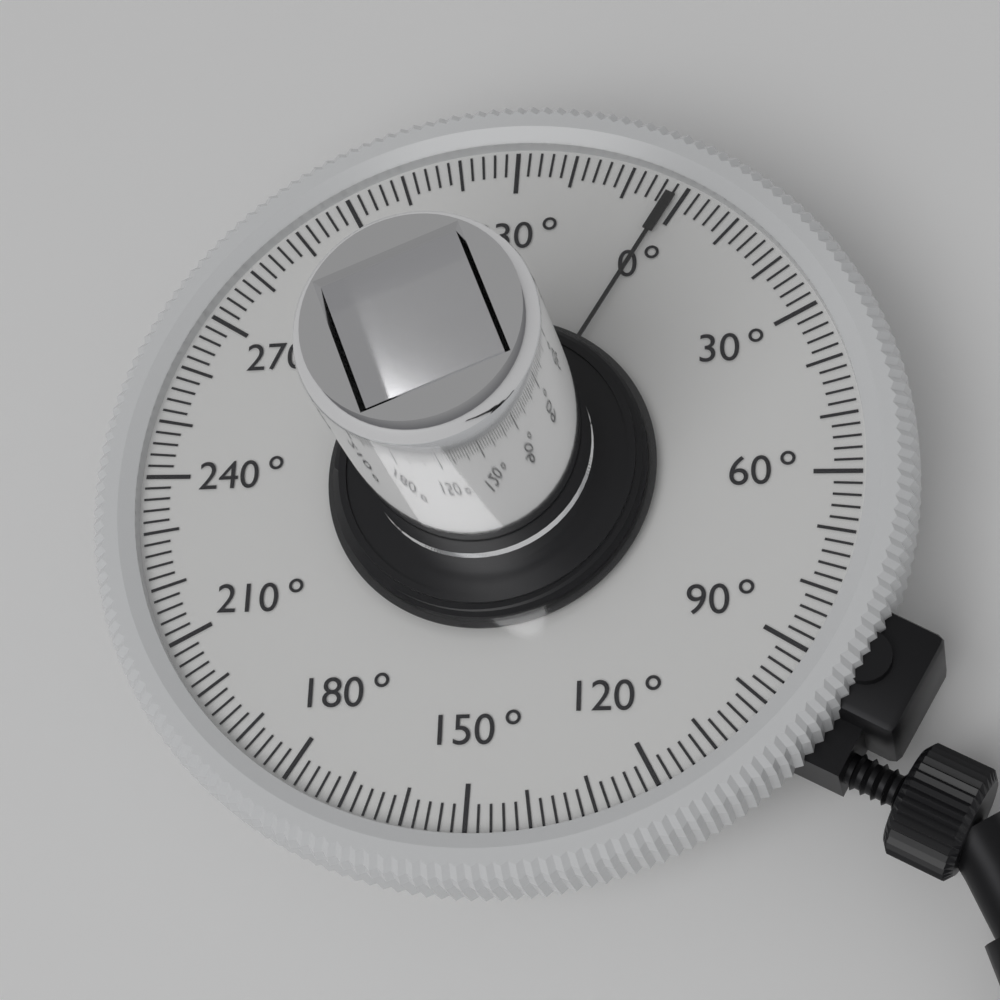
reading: 358 °
